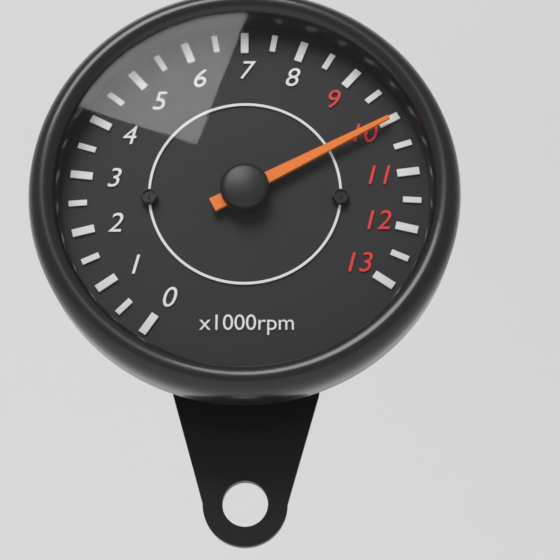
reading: 10000 rpm
